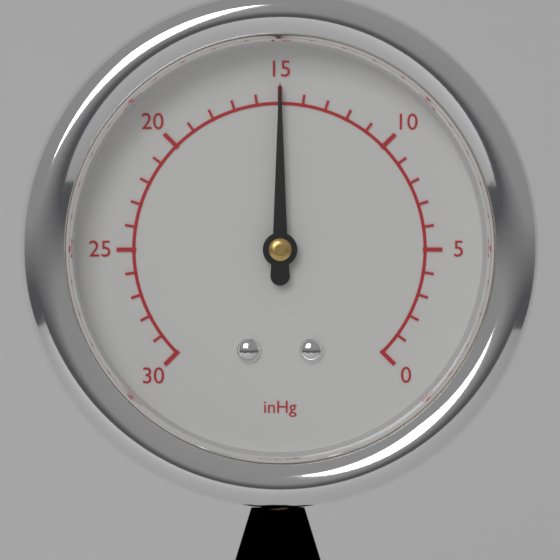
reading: 15 inHg
